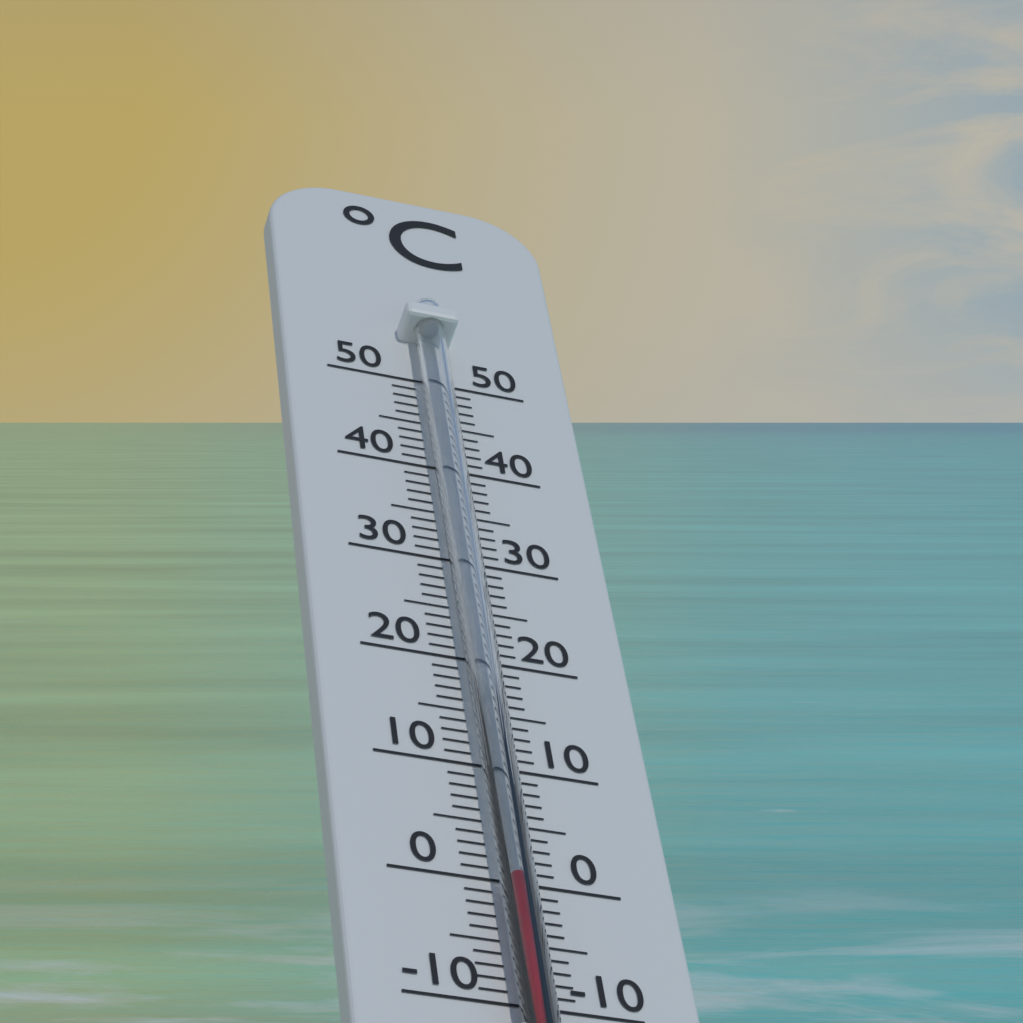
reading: -1 °C
